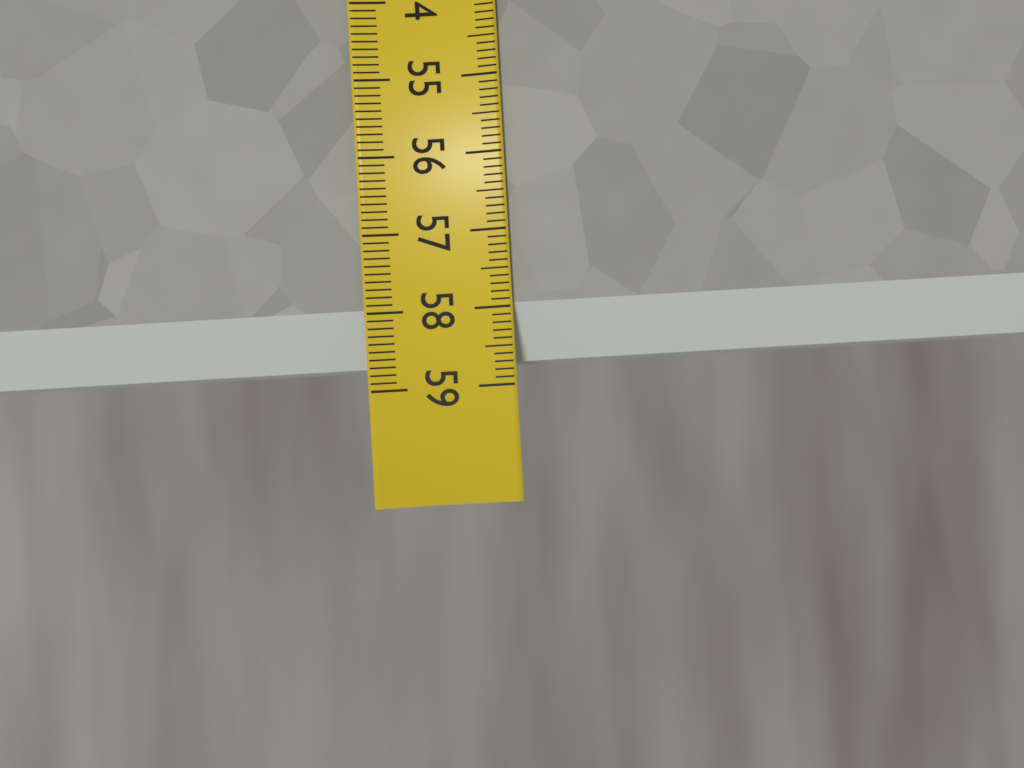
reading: 58.7 (no unit)
